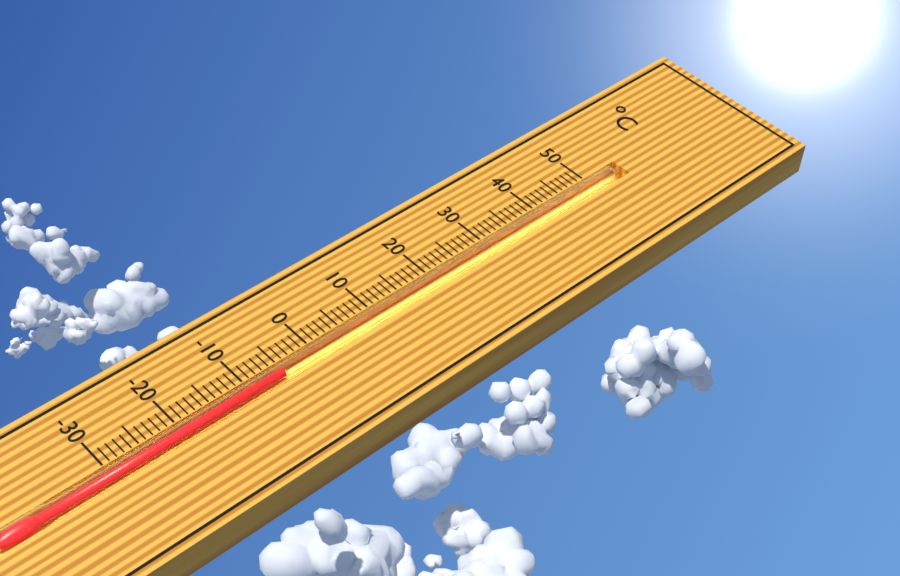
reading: -5 °C
